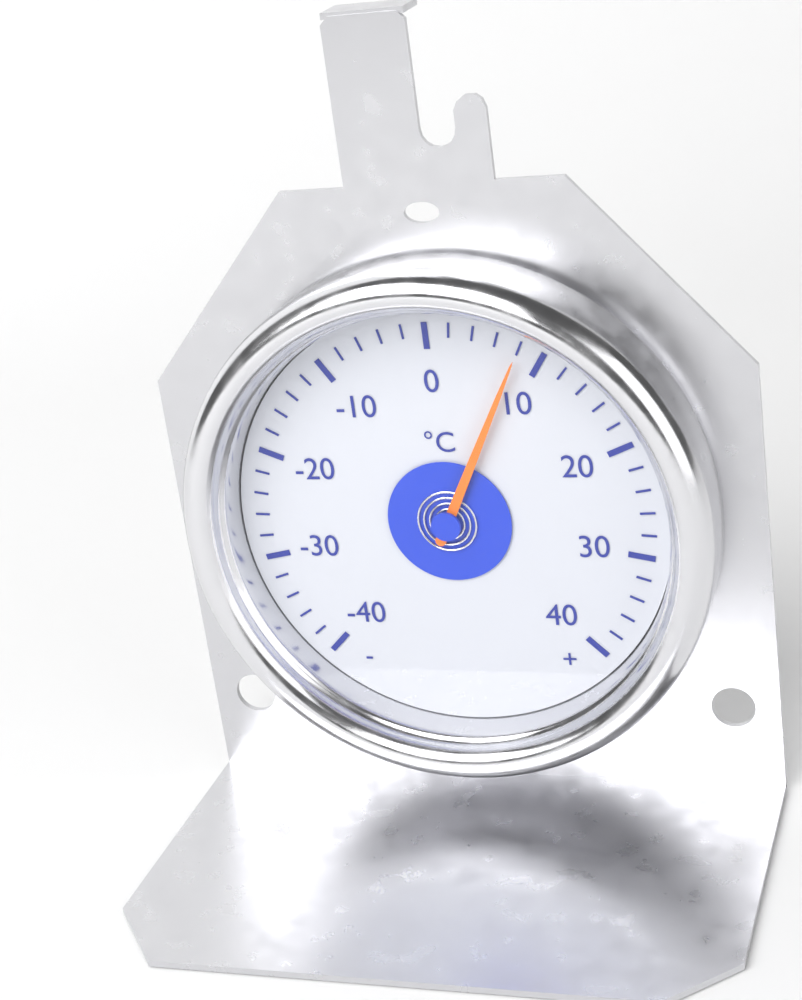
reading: 8 °C
